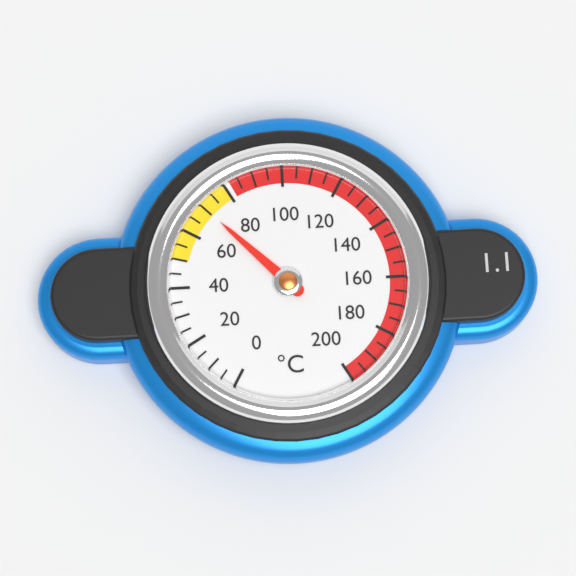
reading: 70 °C
